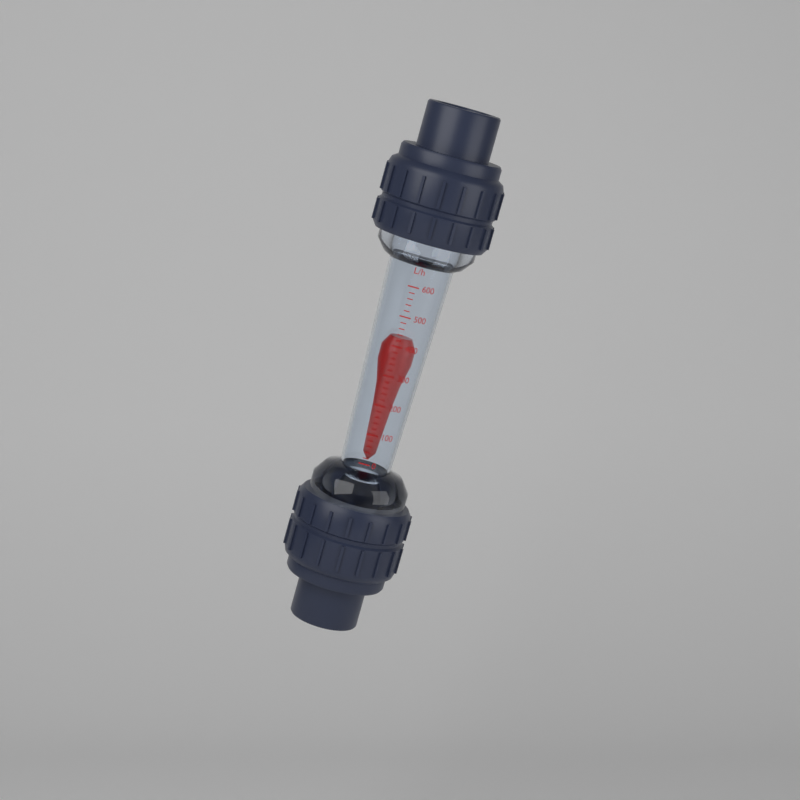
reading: 420 L/h
